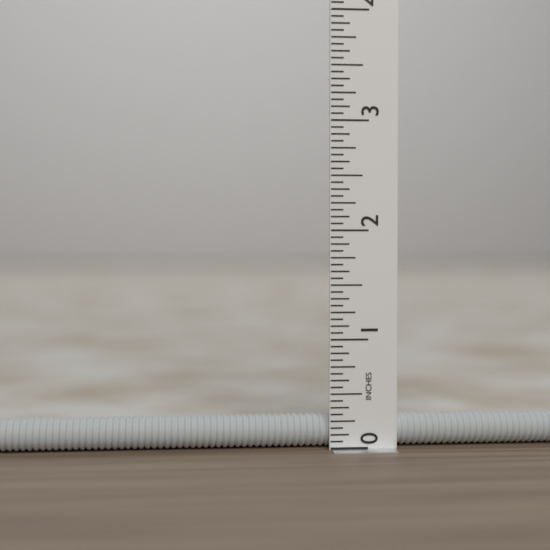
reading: 0.1250 in
